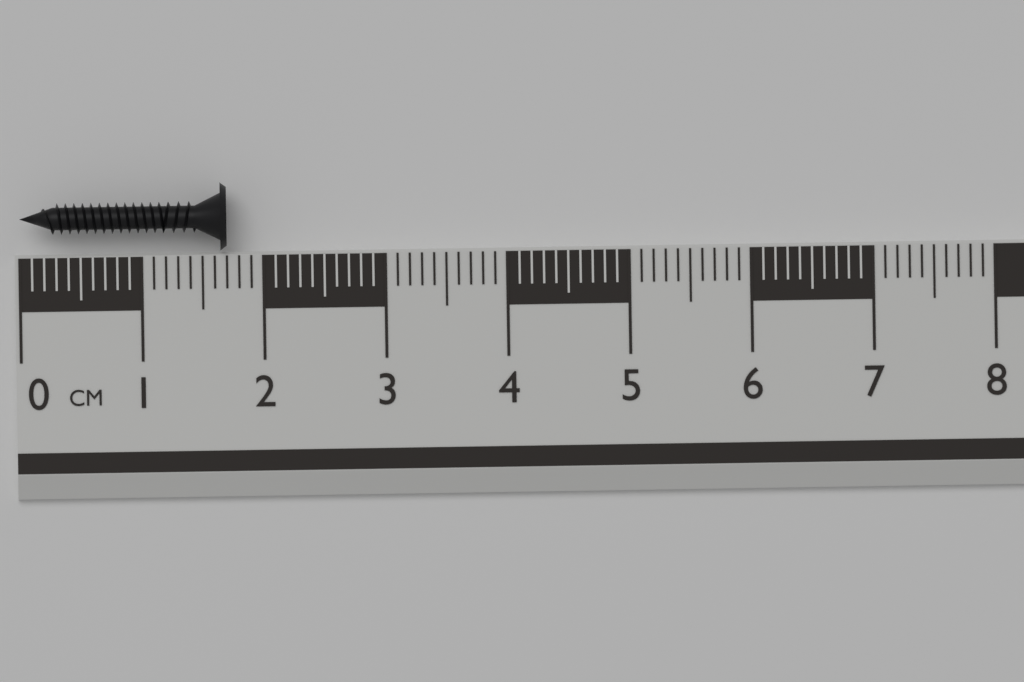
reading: 1.7 cm
